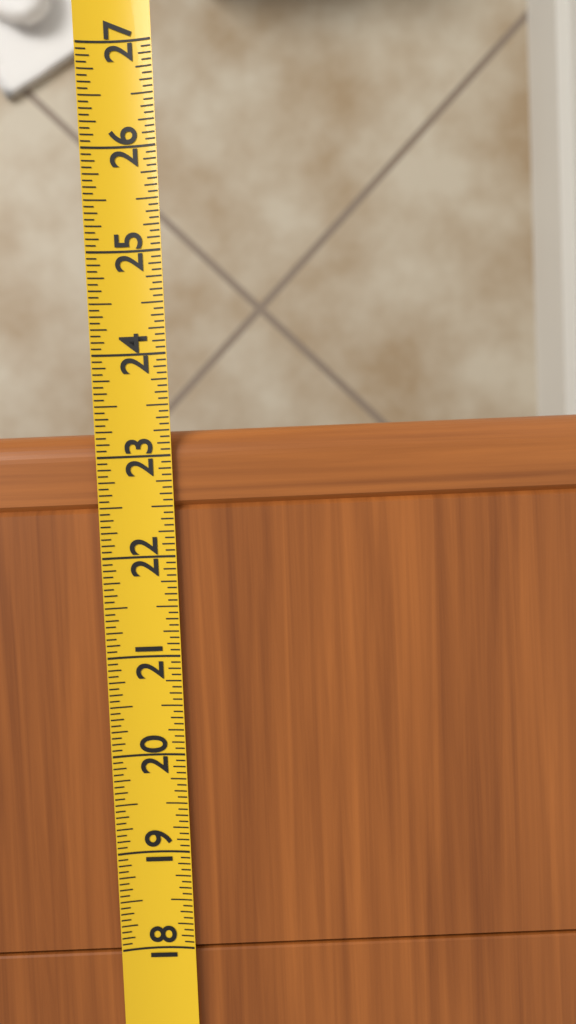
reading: 23.2500 (no unit)
